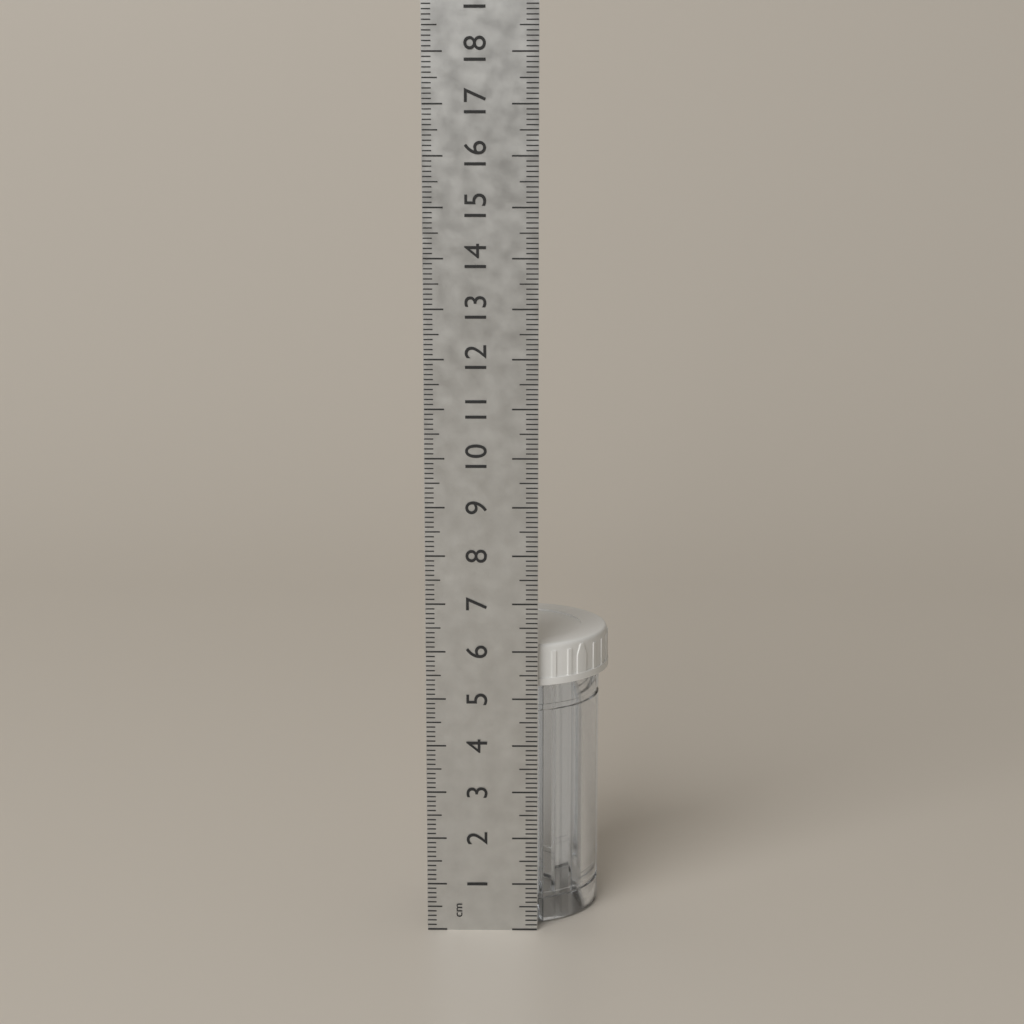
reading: 6.1 cm
